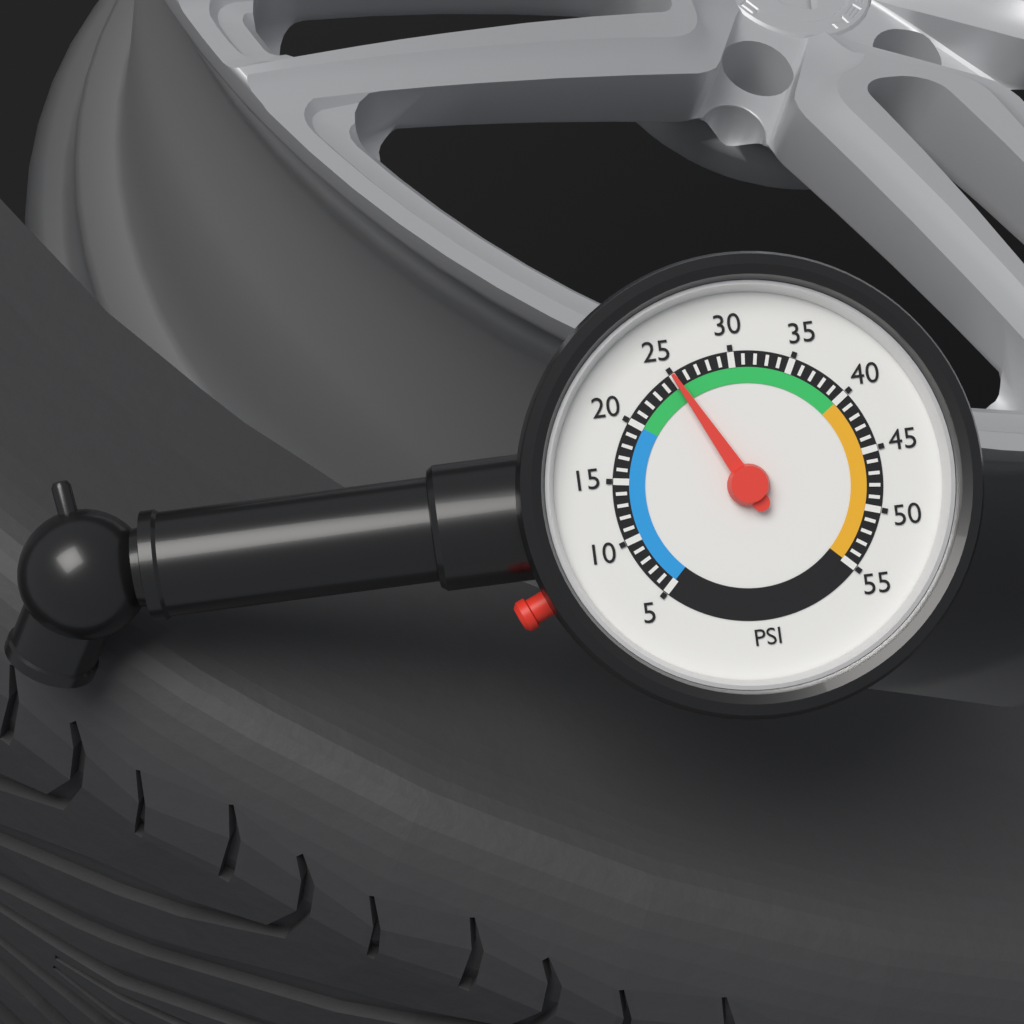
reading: 25 psi
